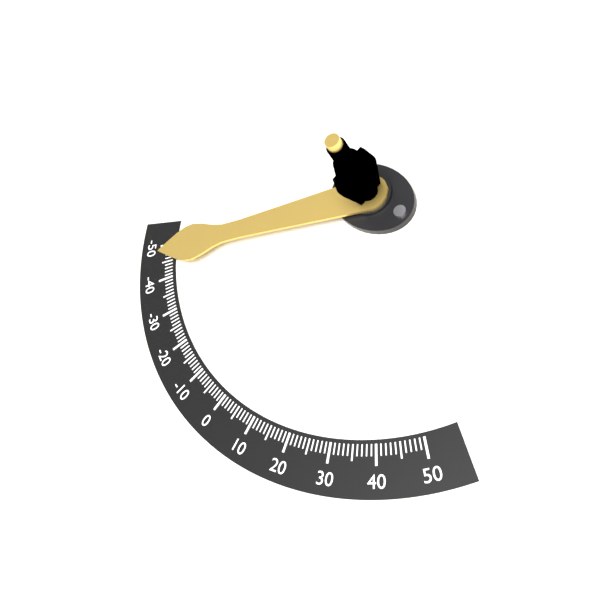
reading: -47 (no unit)
